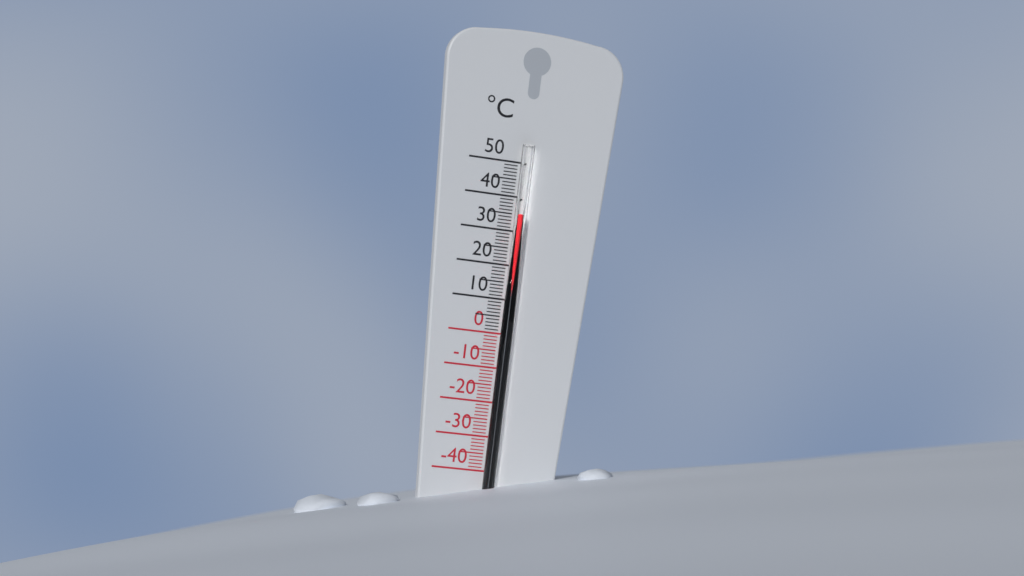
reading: 35 °C
